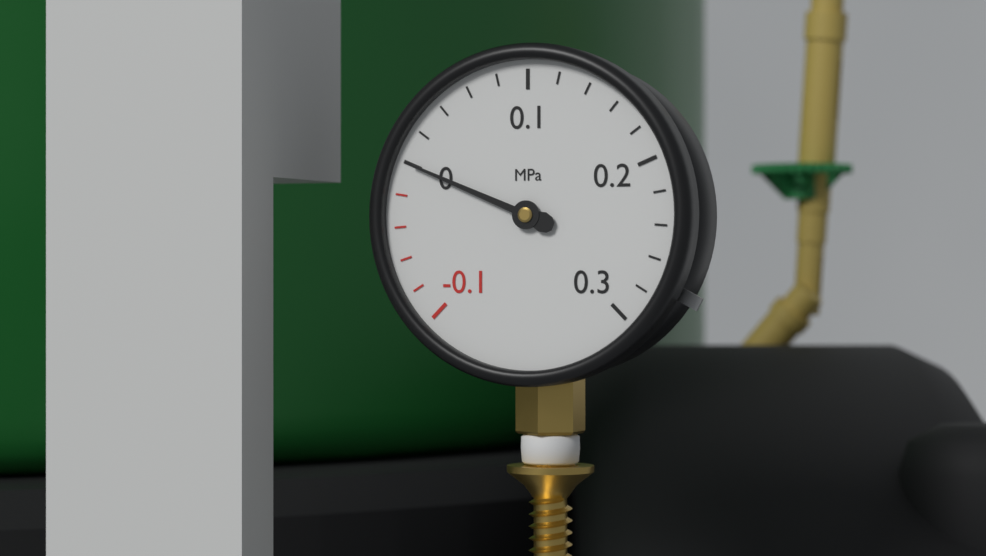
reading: 0.00 MPa
